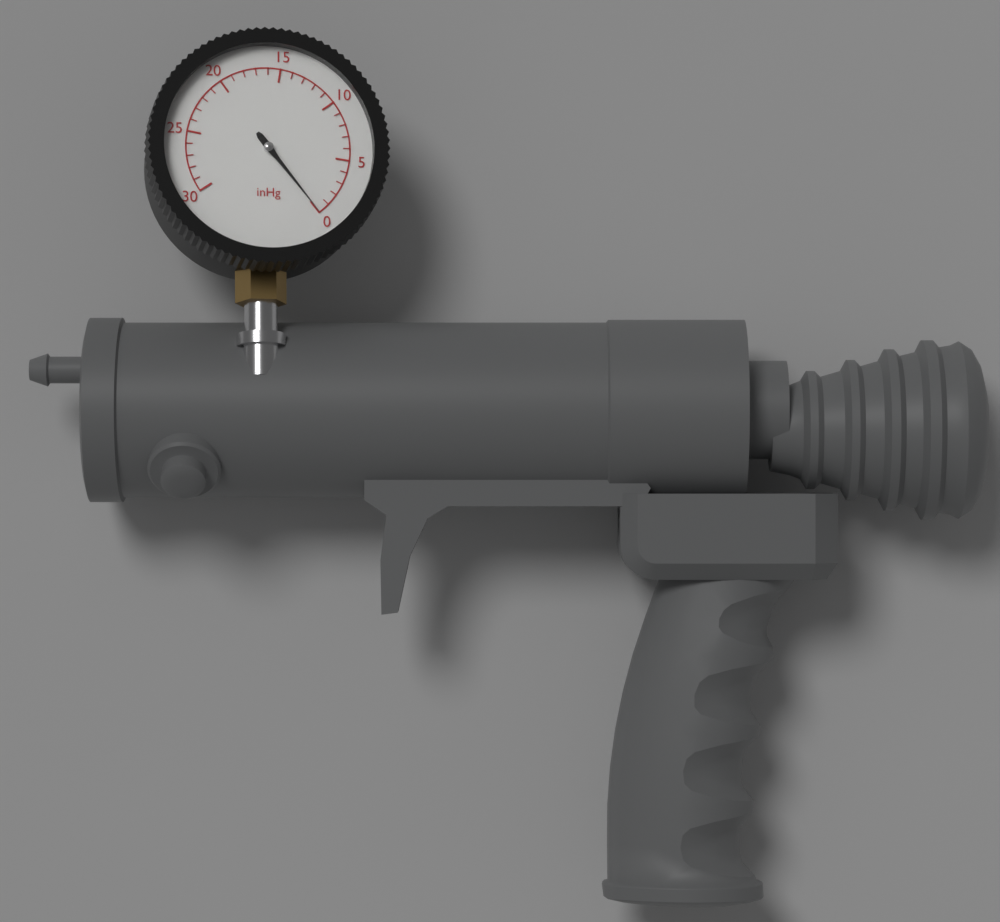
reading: 0 inHg
